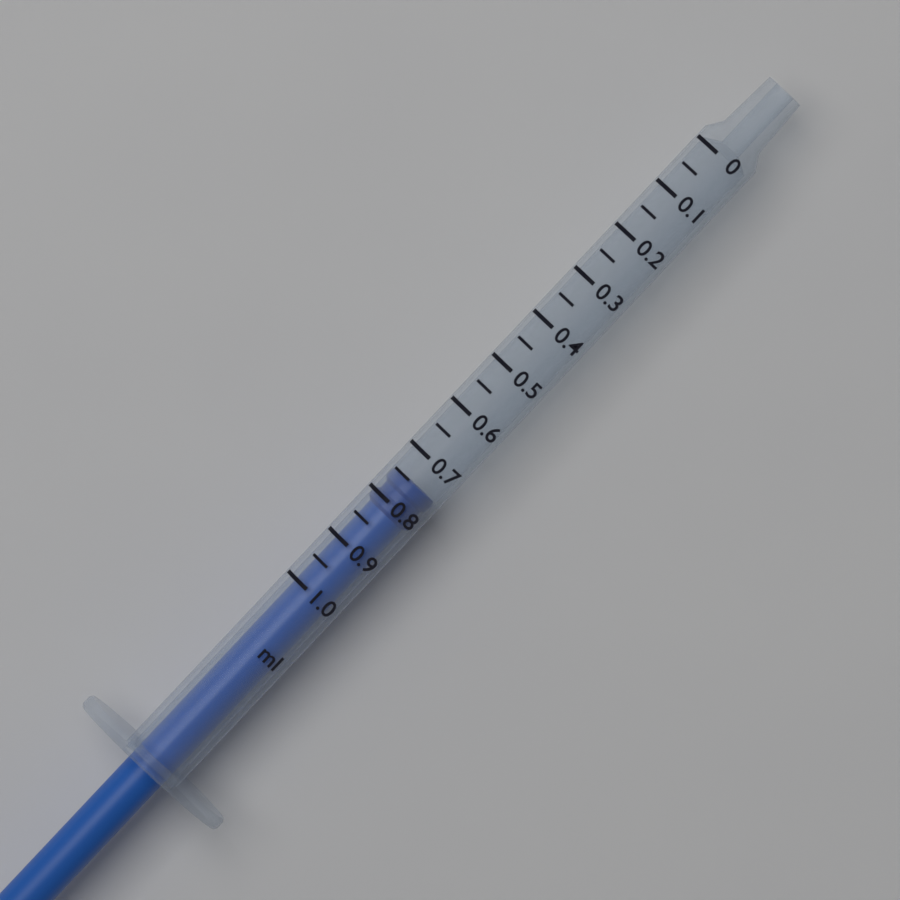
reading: 0.75 ml
